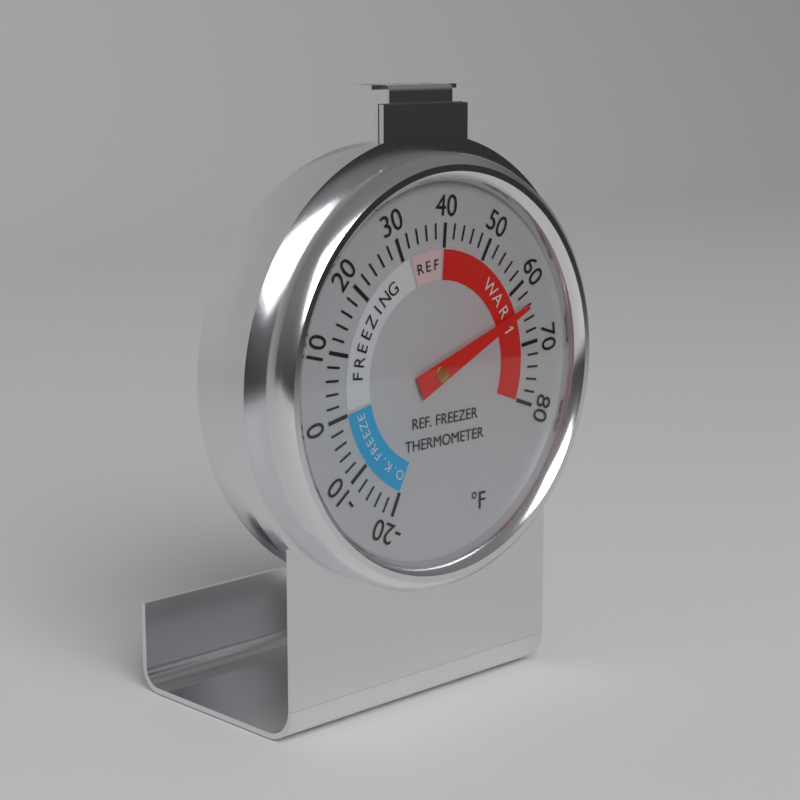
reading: 64 °F
